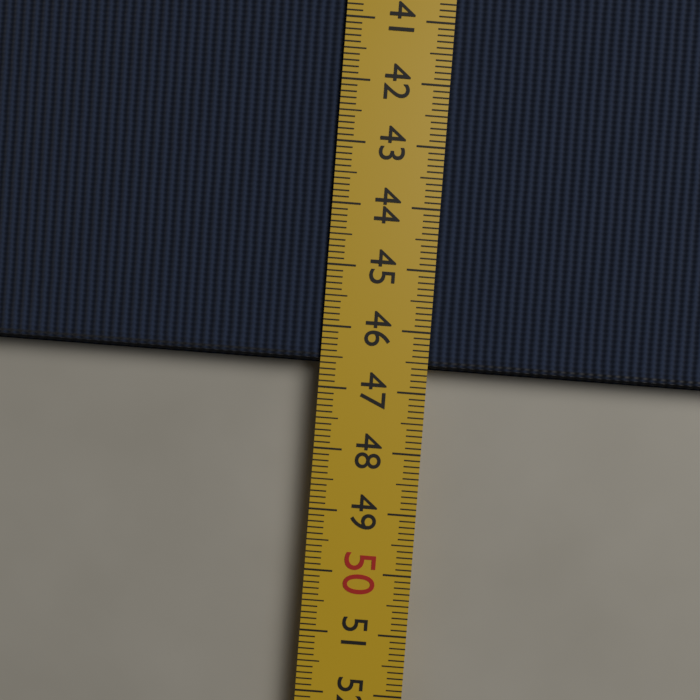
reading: 46.6 cm
